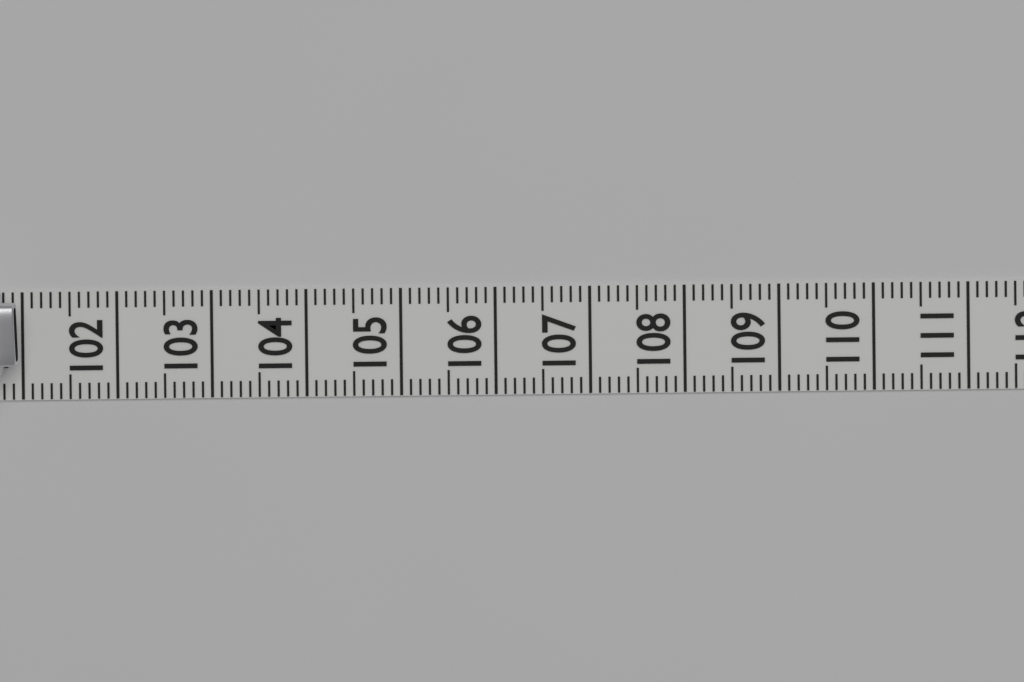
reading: 101.0 (no unit)
